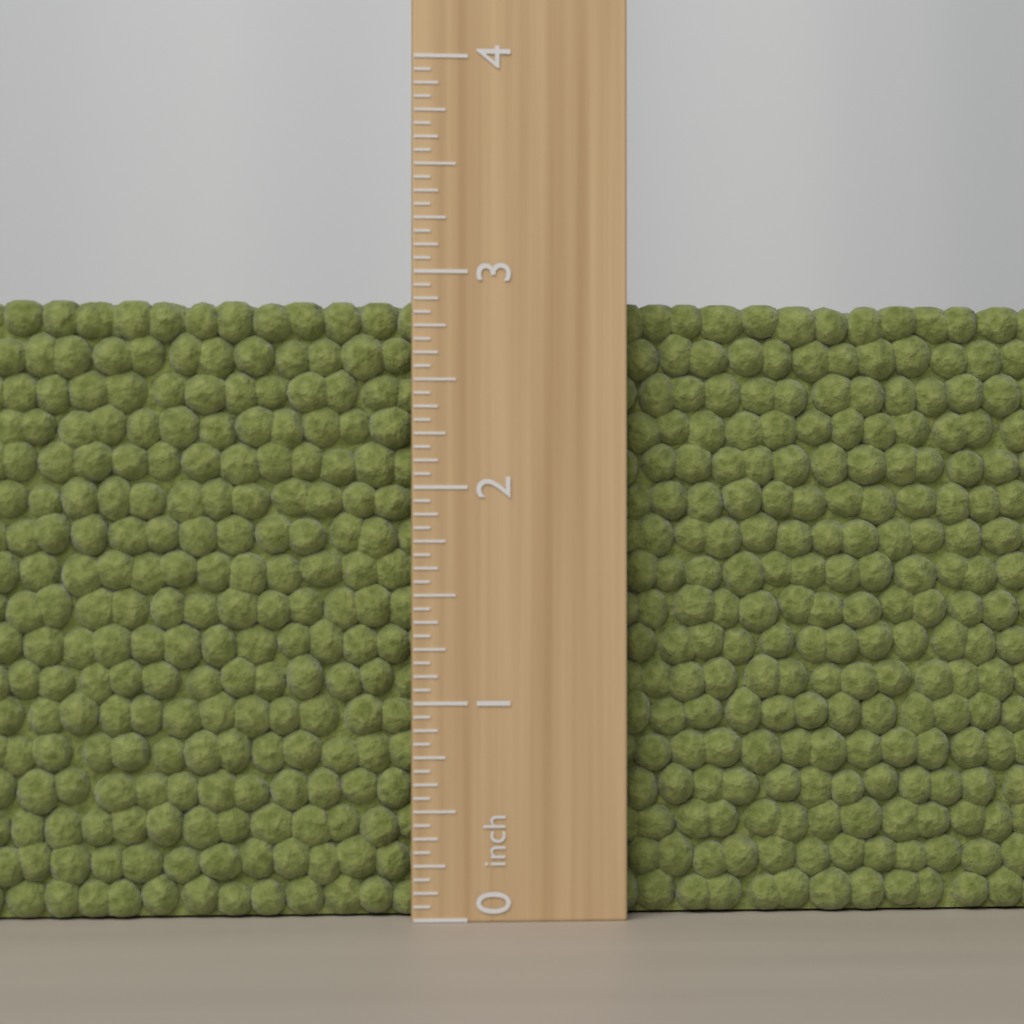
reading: 2.8750 inch
